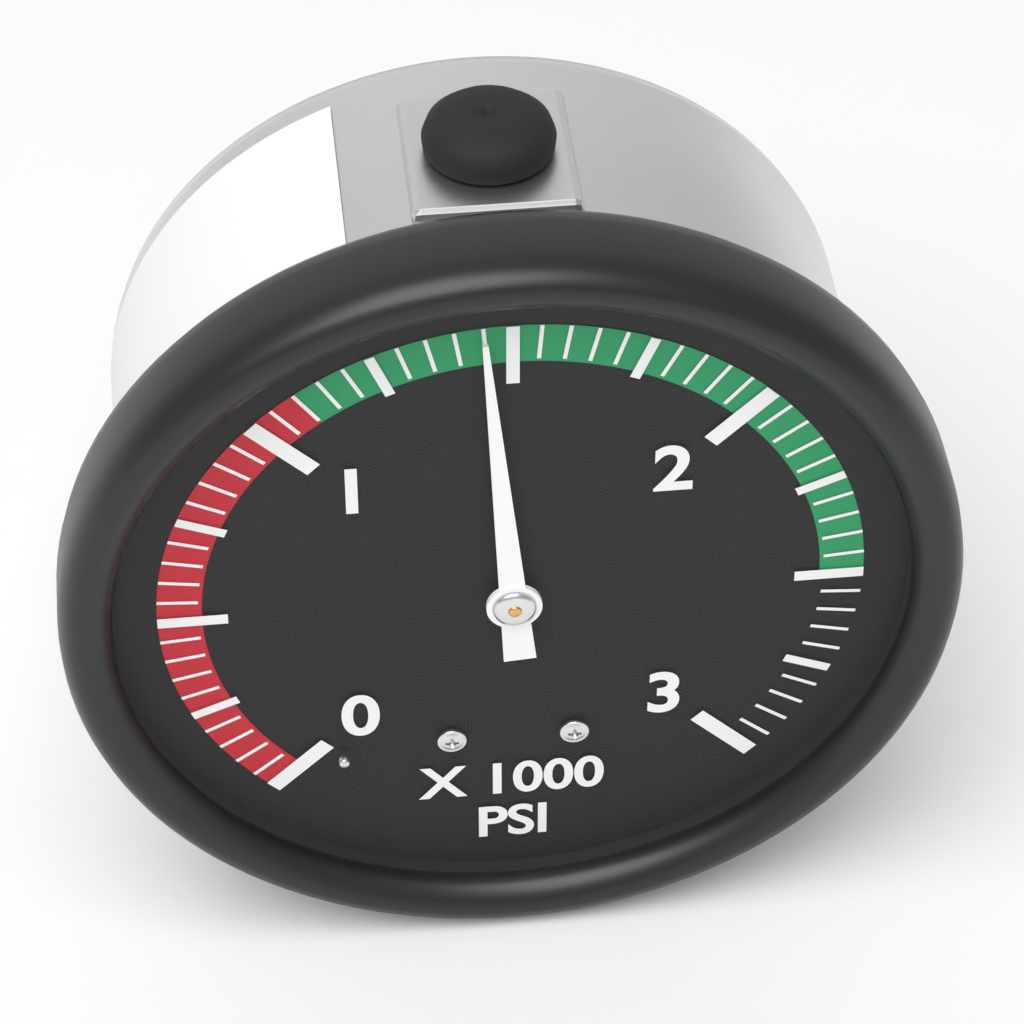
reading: 1450 psi
